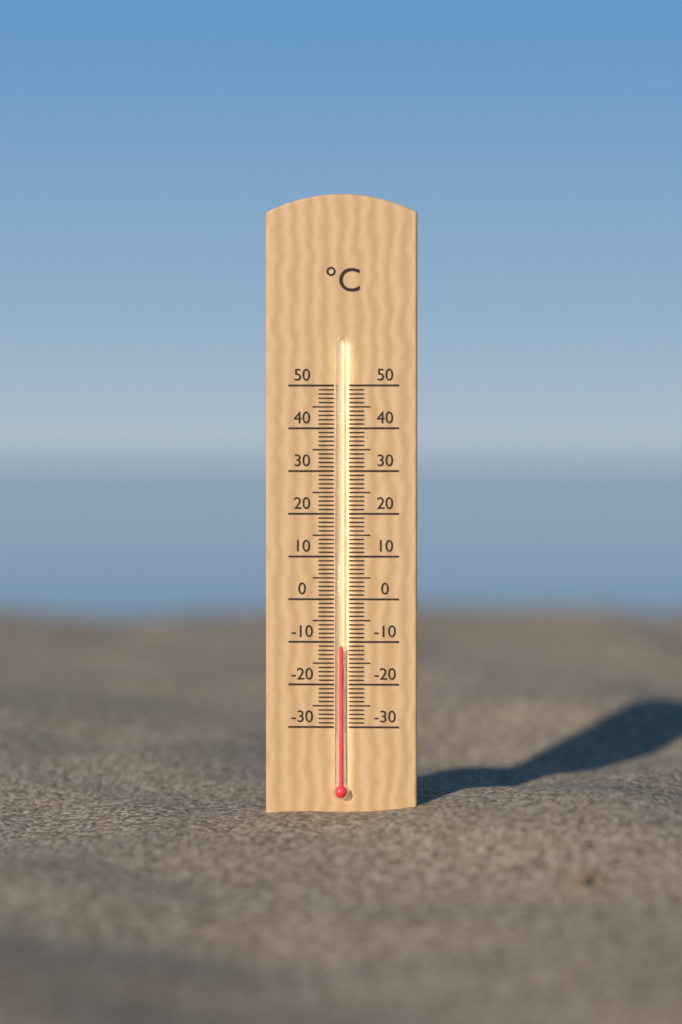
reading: -11 °C
